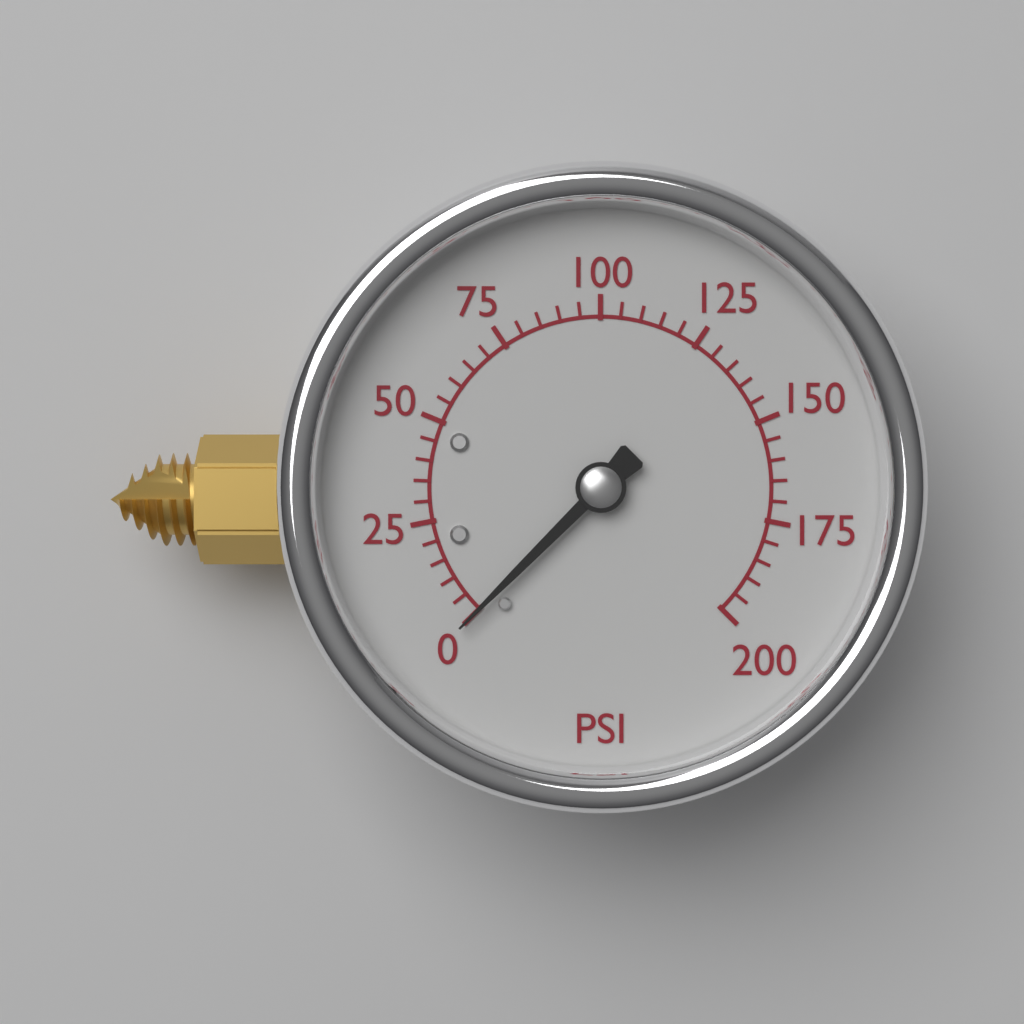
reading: 0 psi
